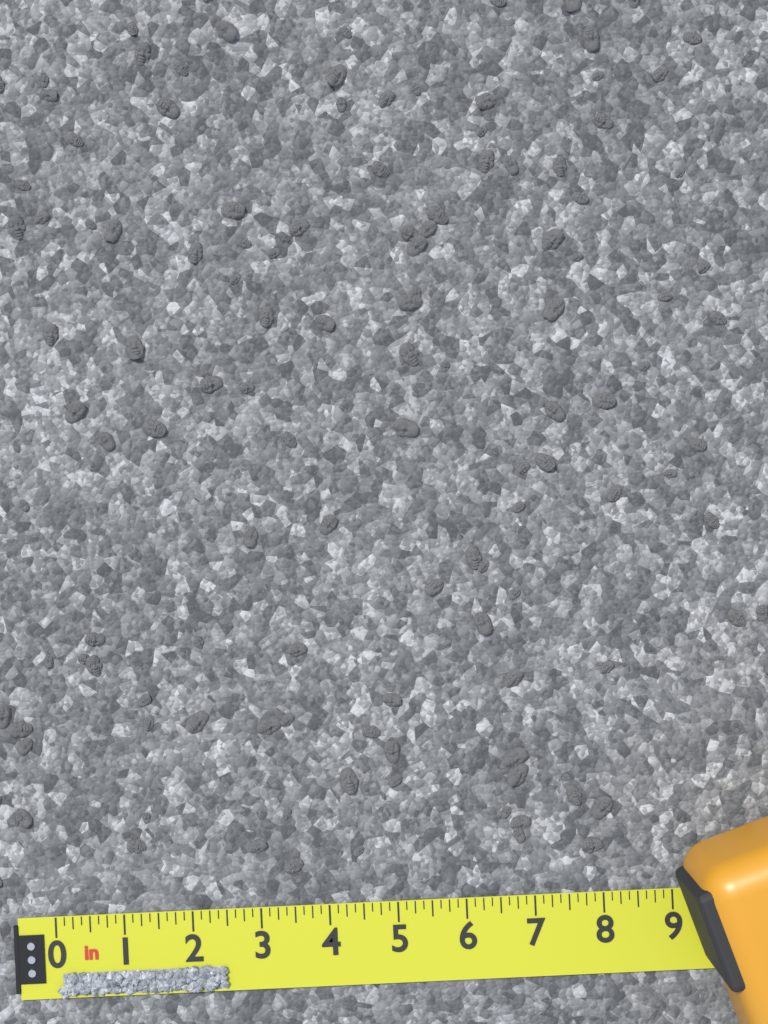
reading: 2.500 in
